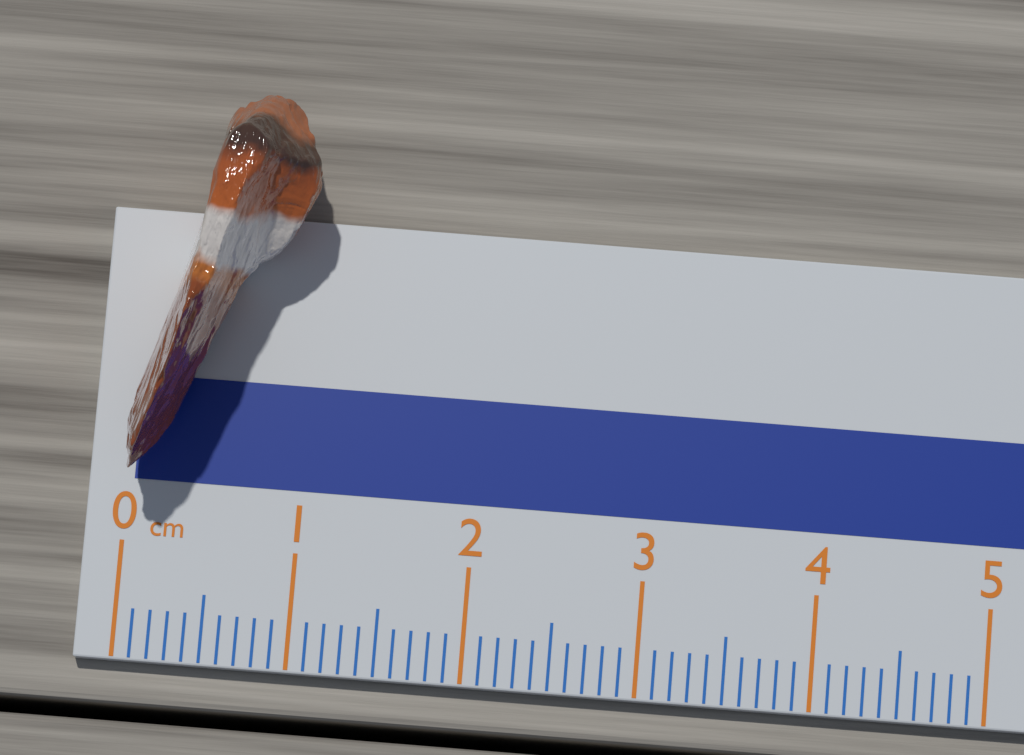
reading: 1.0 cm
